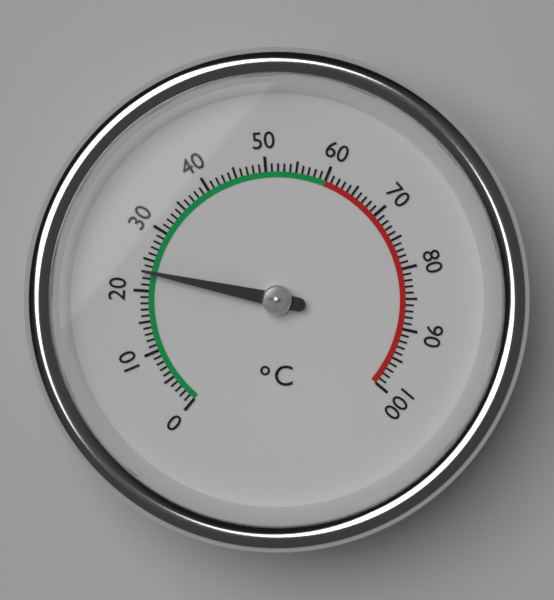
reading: 23 °C
